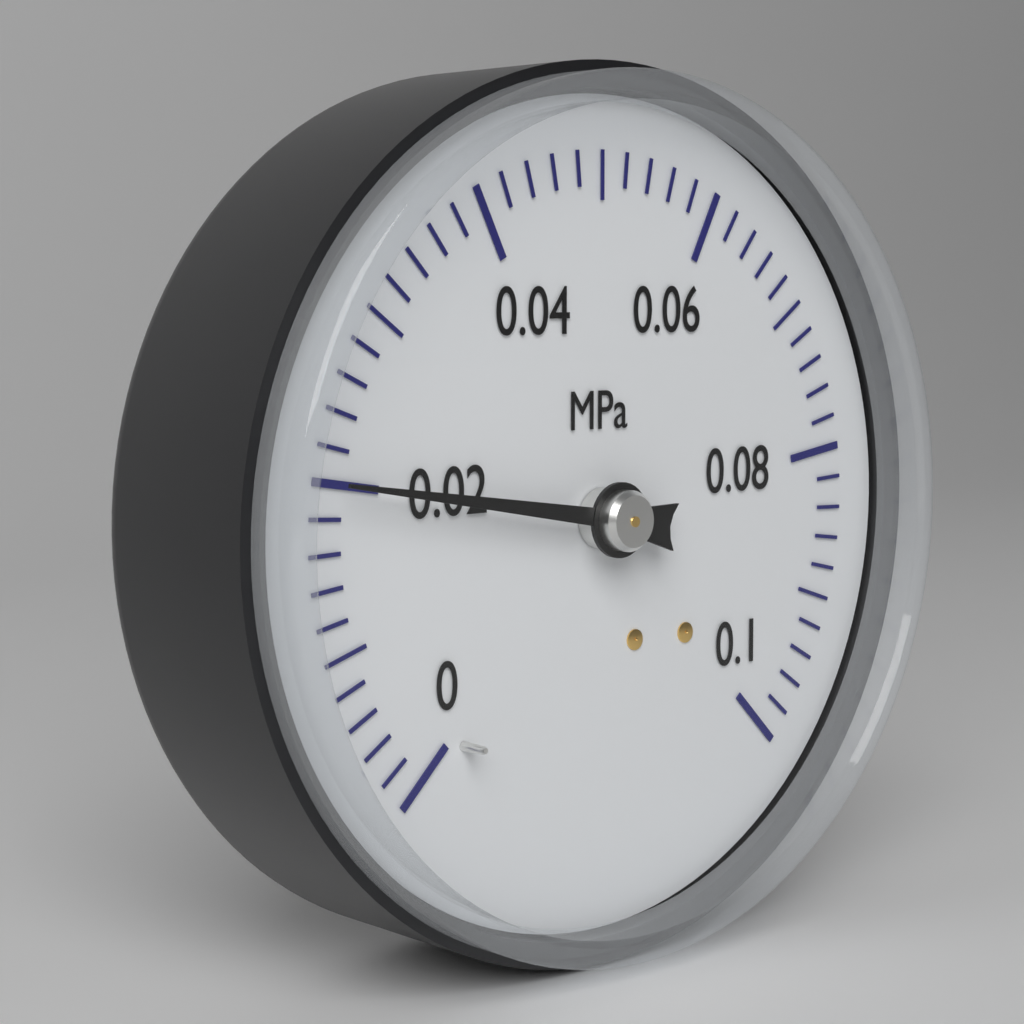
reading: 0.020 MPa
